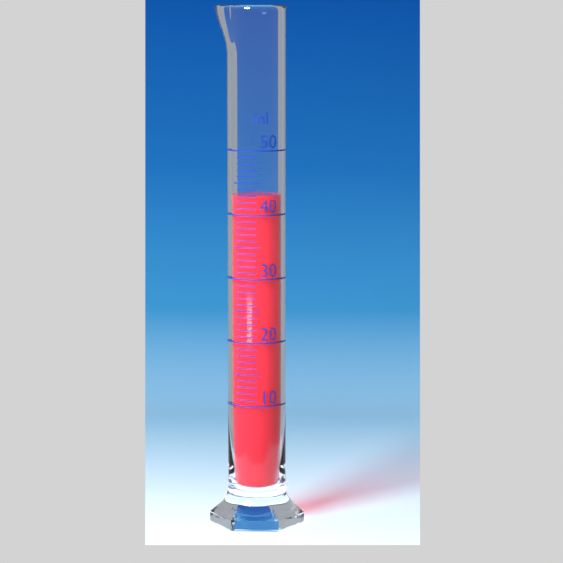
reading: 43 ml
